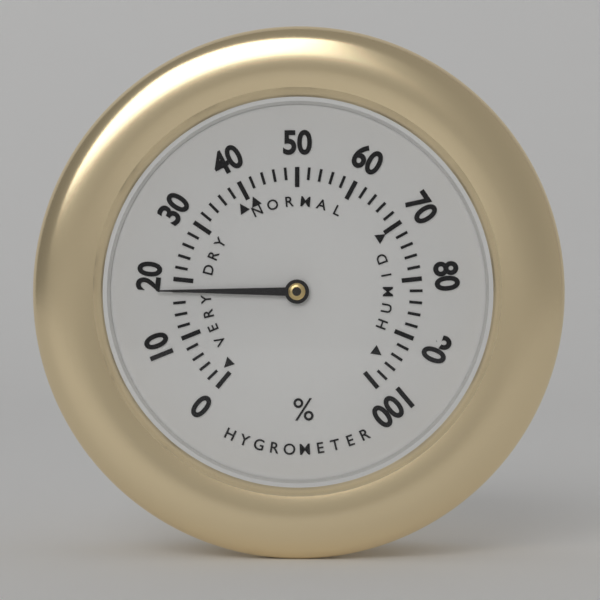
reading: 18 %
